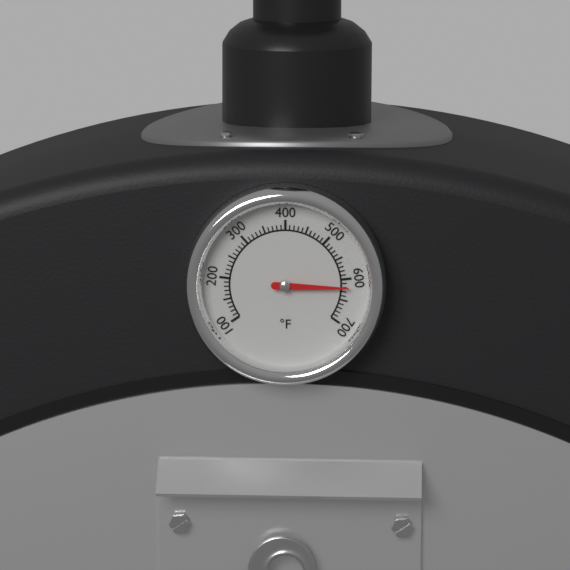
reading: 620 °F
